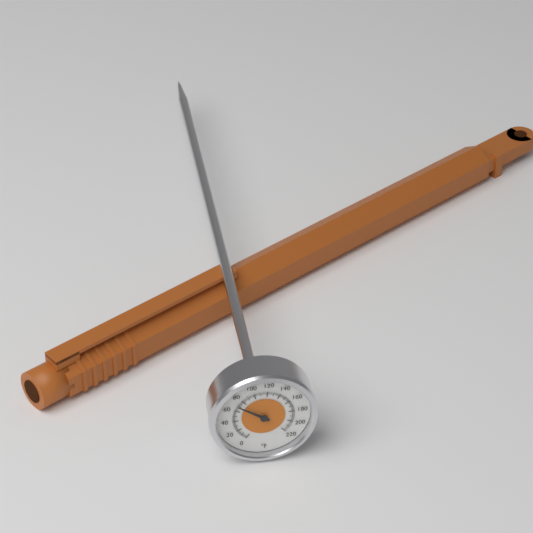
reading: 70 °F
